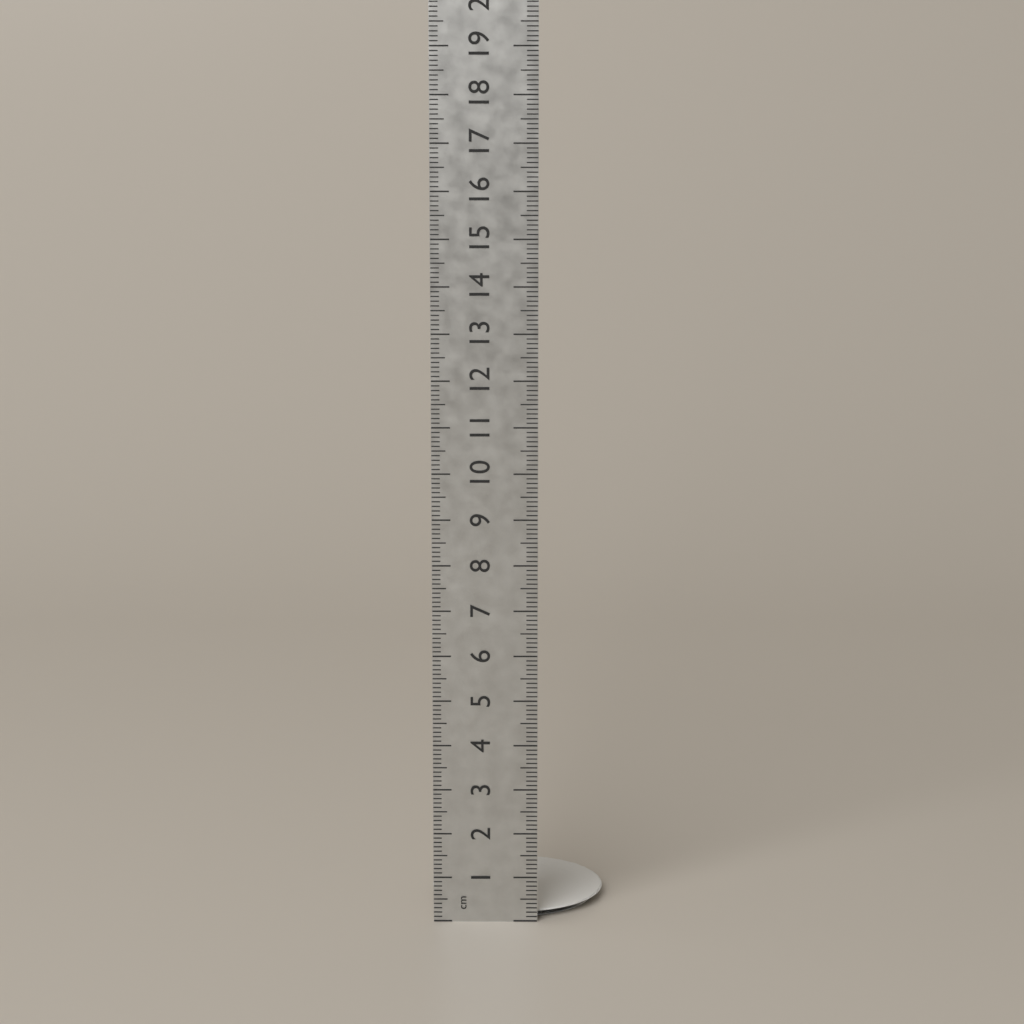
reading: 0.2 cm
